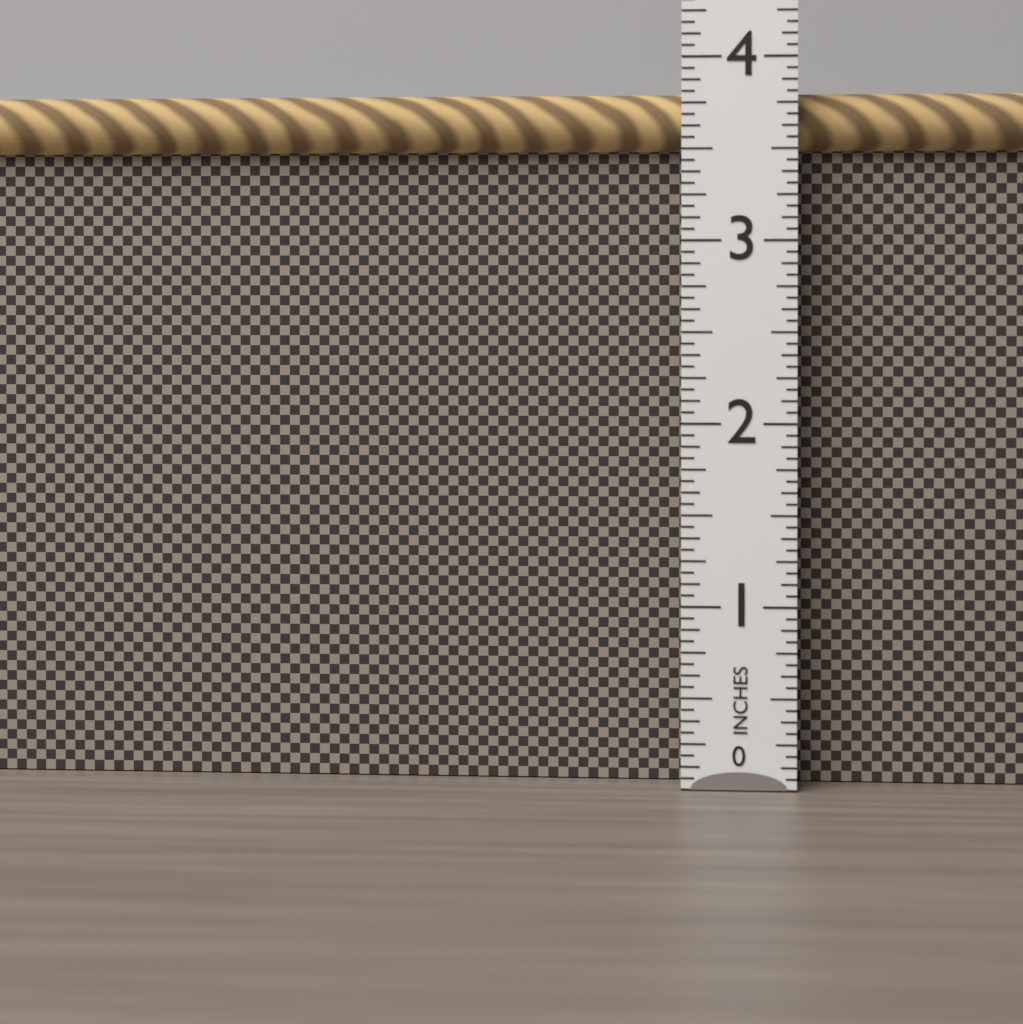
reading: 3.8125 in
